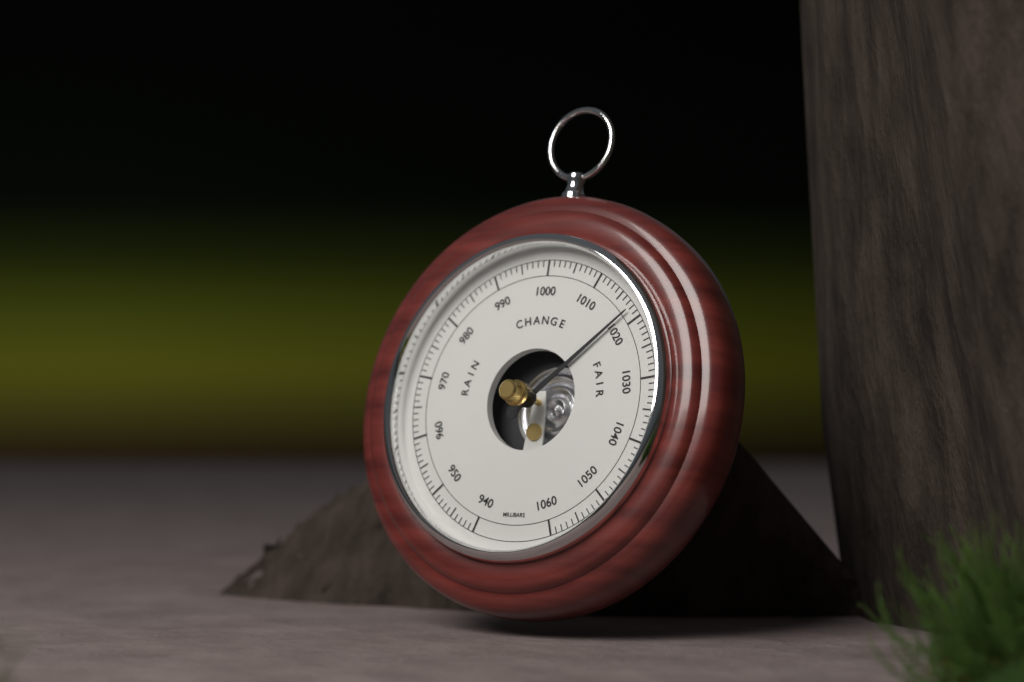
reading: 1018 mbar
